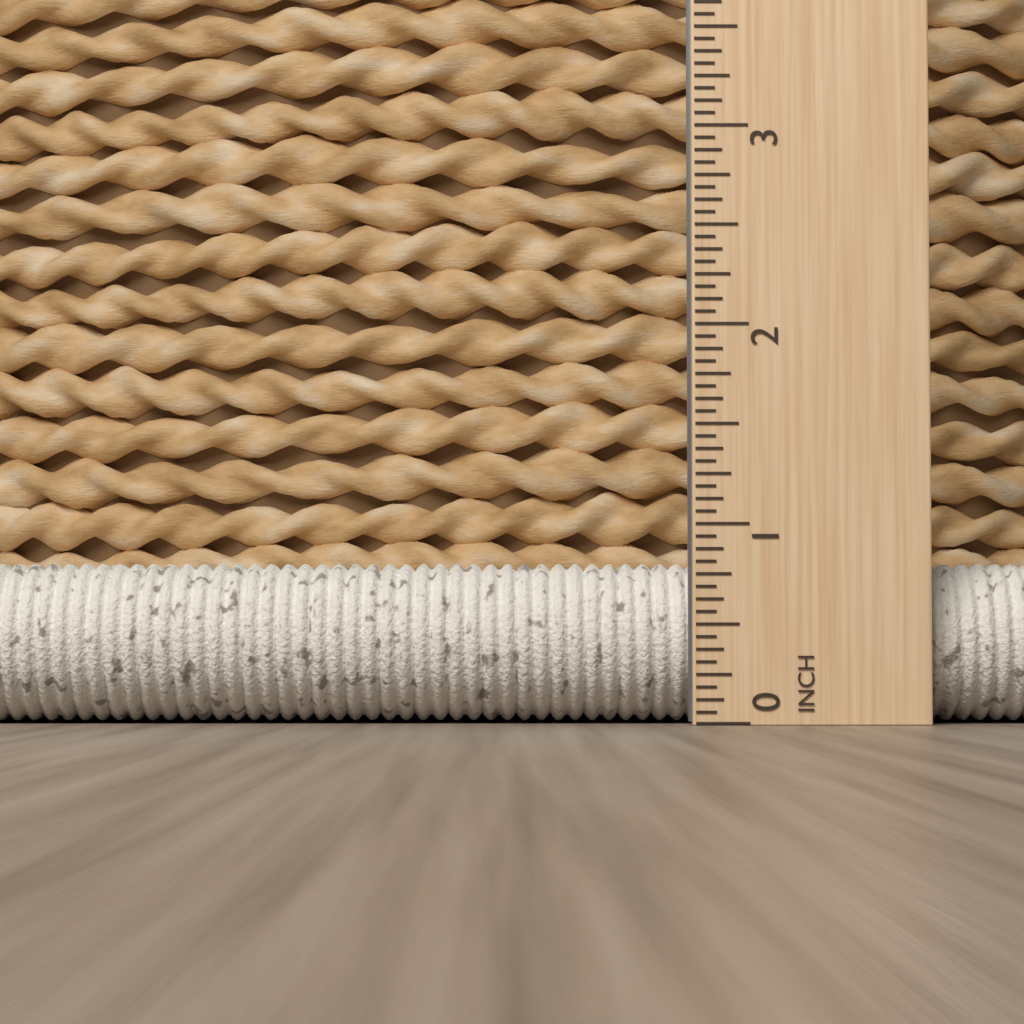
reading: 0.8750 inch
